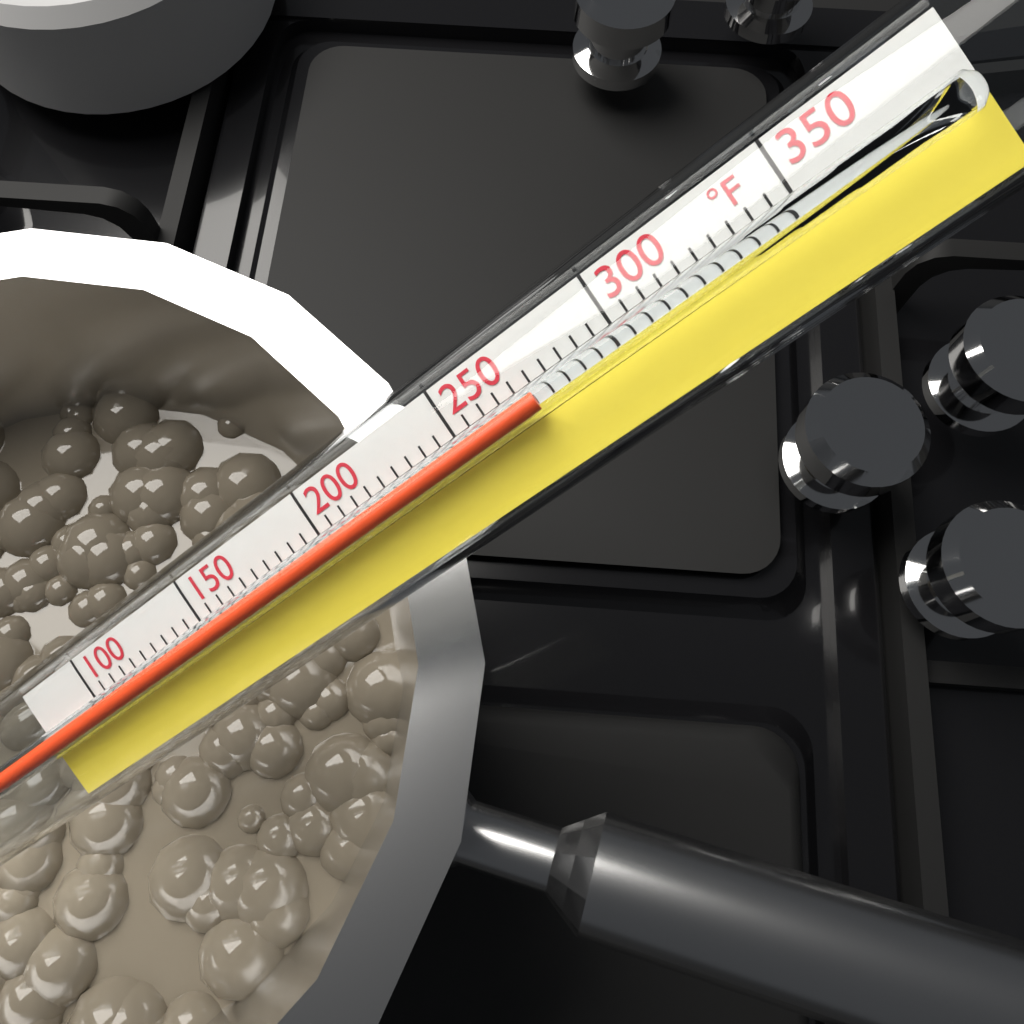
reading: 275 °F
